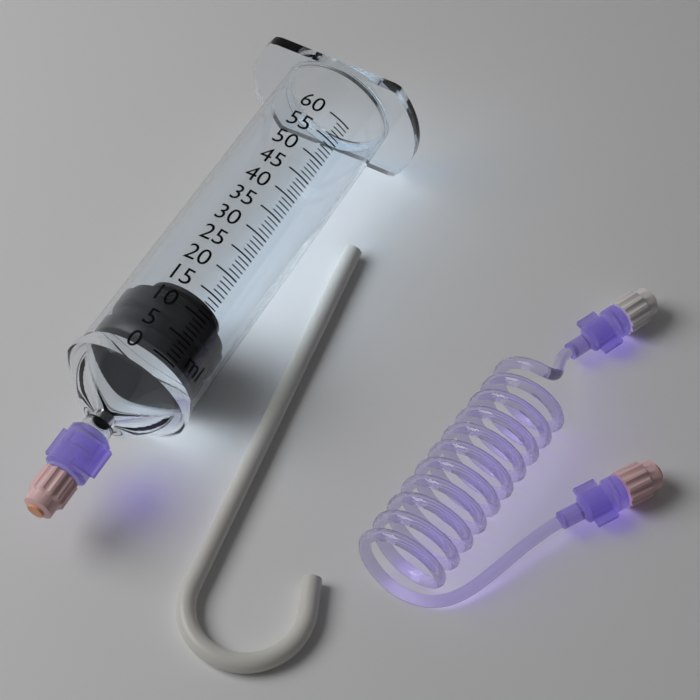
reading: 1 ml
